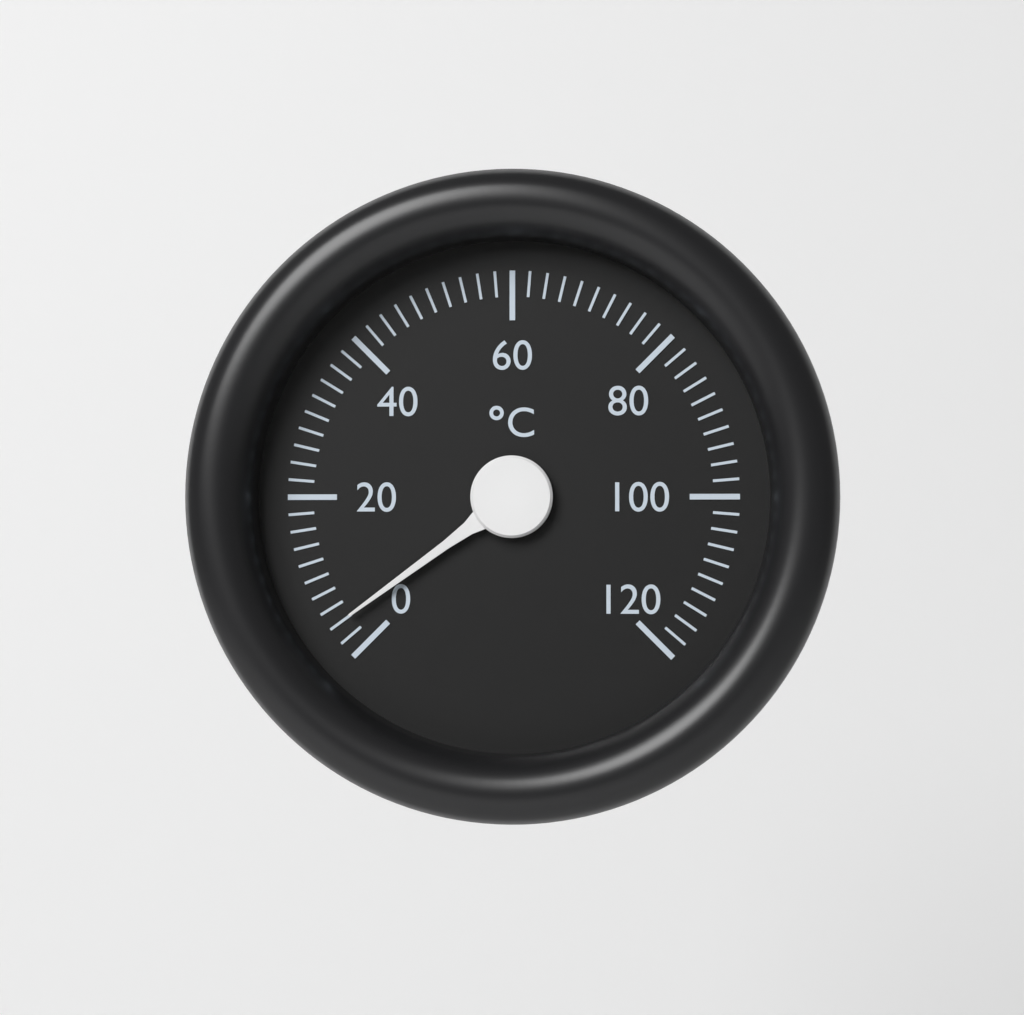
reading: 4 °C
